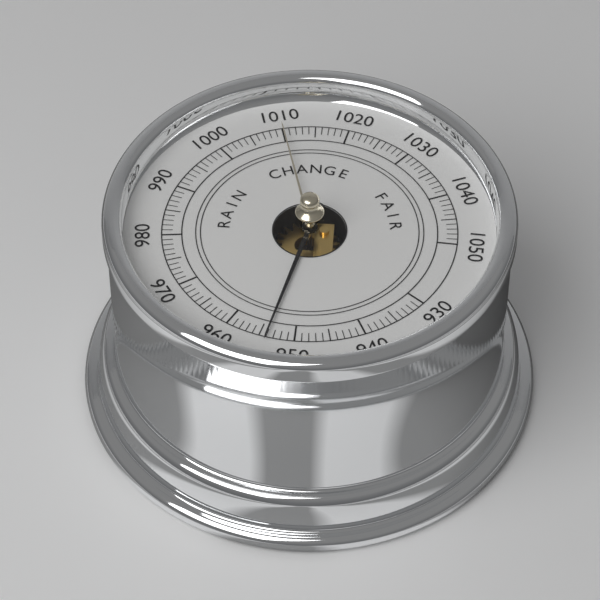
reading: 954 (no unit)
